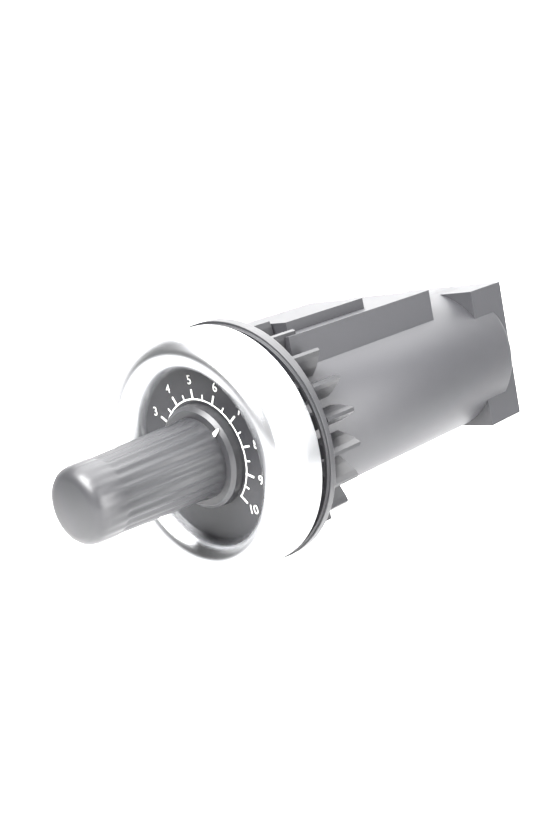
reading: 7.0 (no unit)
